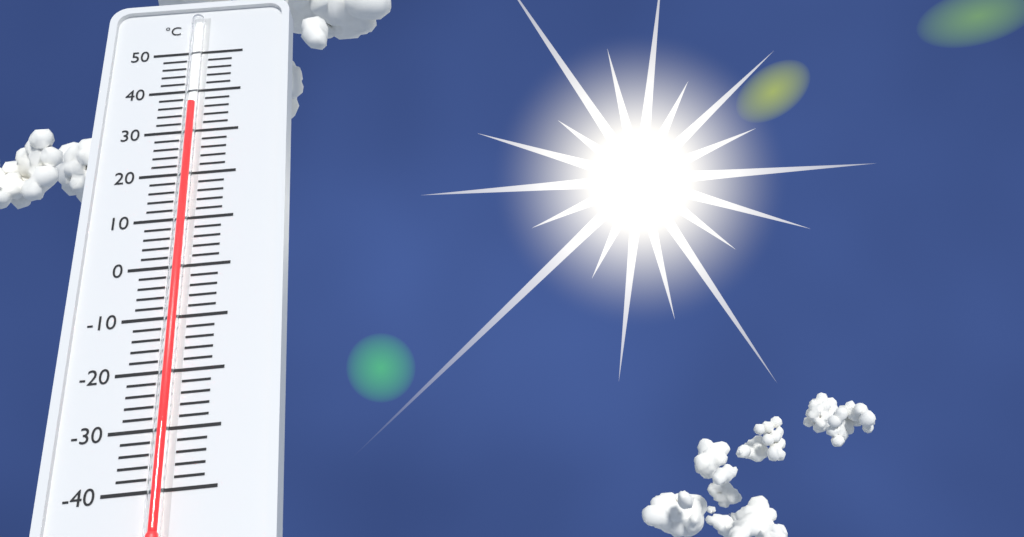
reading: 36 °C
